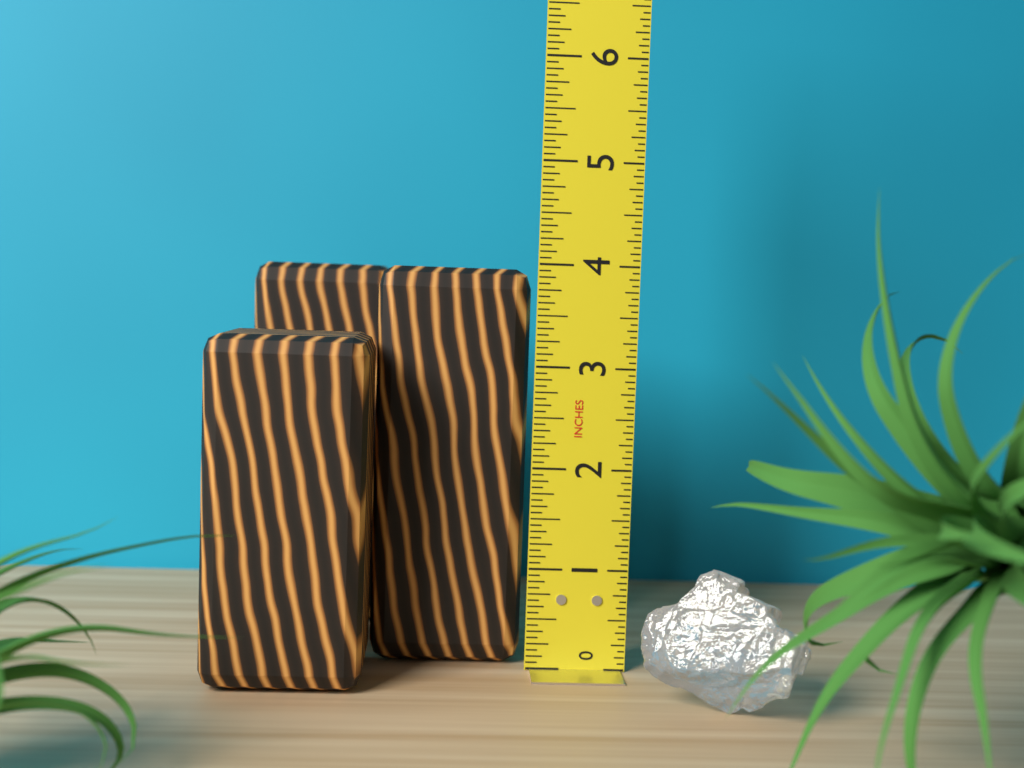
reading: 3.9375 in
